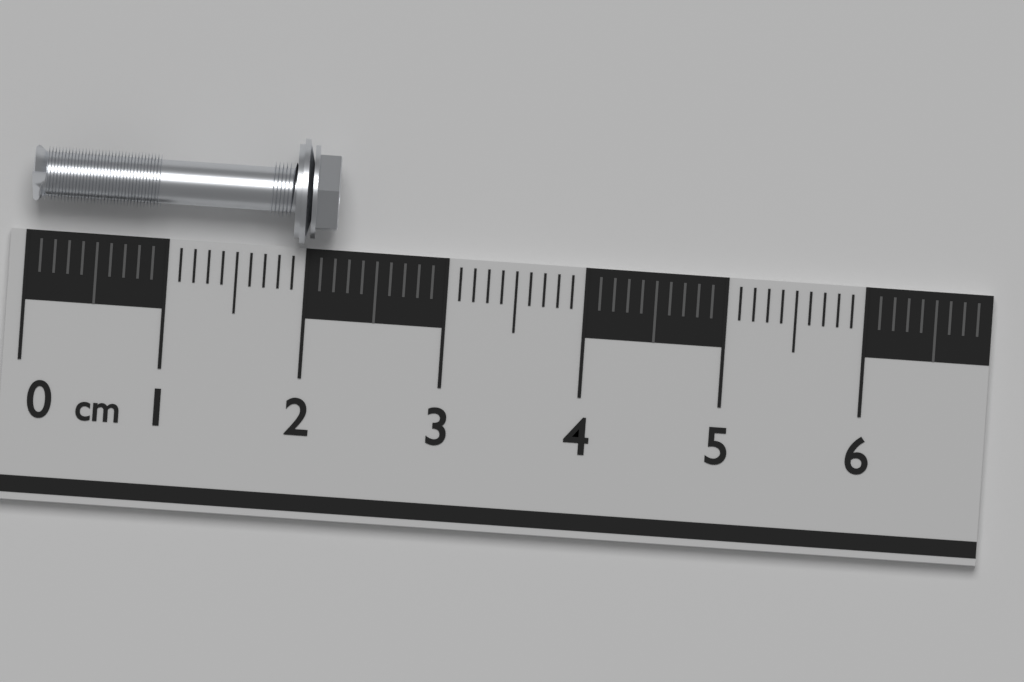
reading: 2.2 cm
